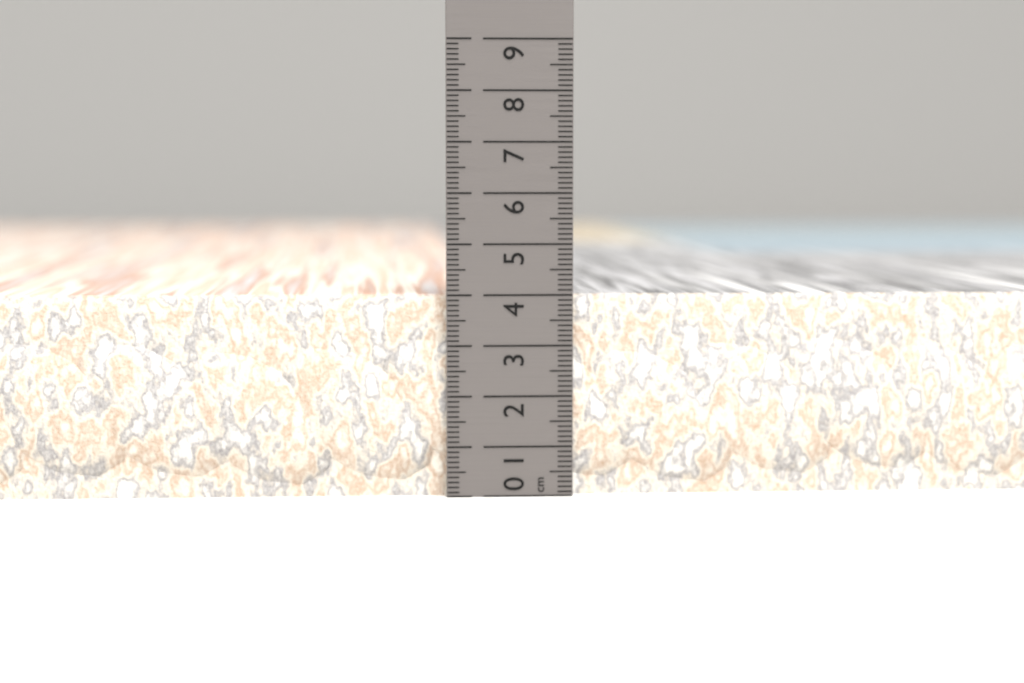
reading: 4.0 cm
